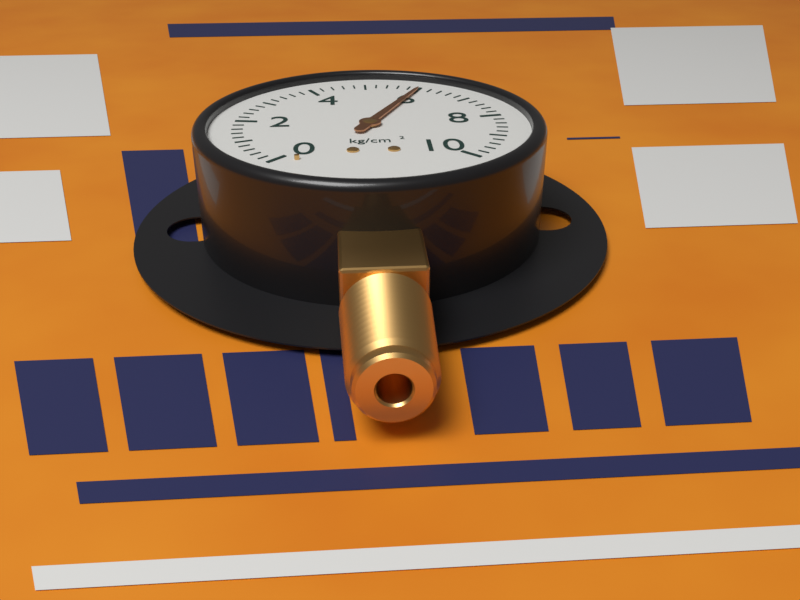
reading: 6.0 kg/cm²
